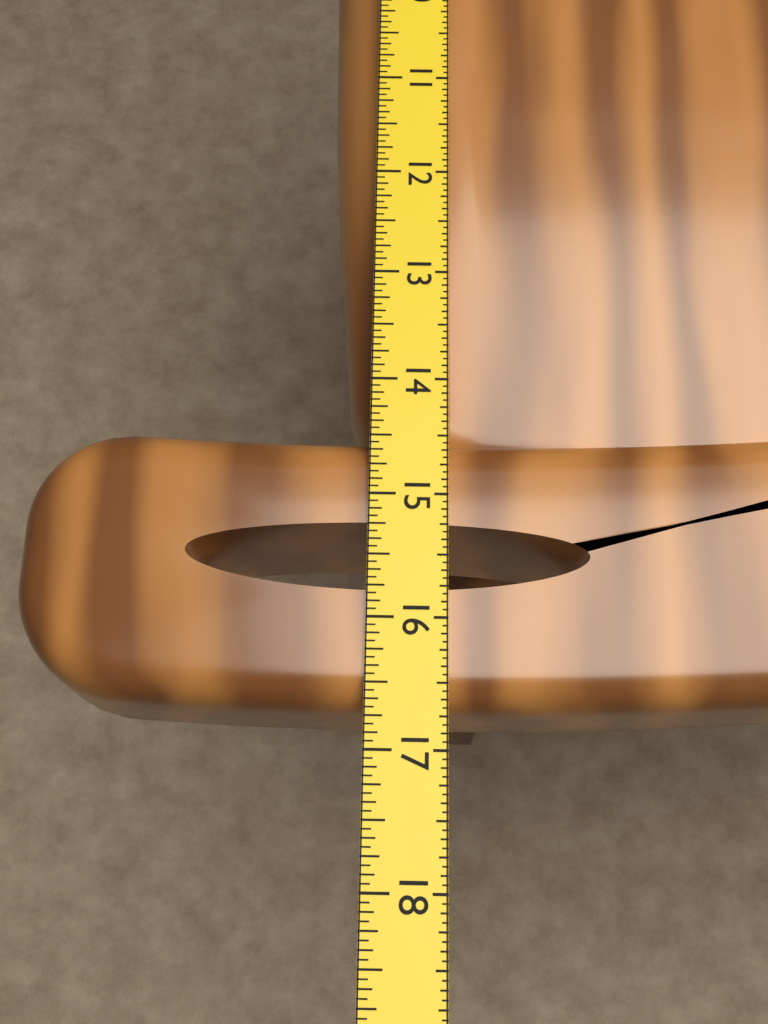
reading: 16.6875 in
